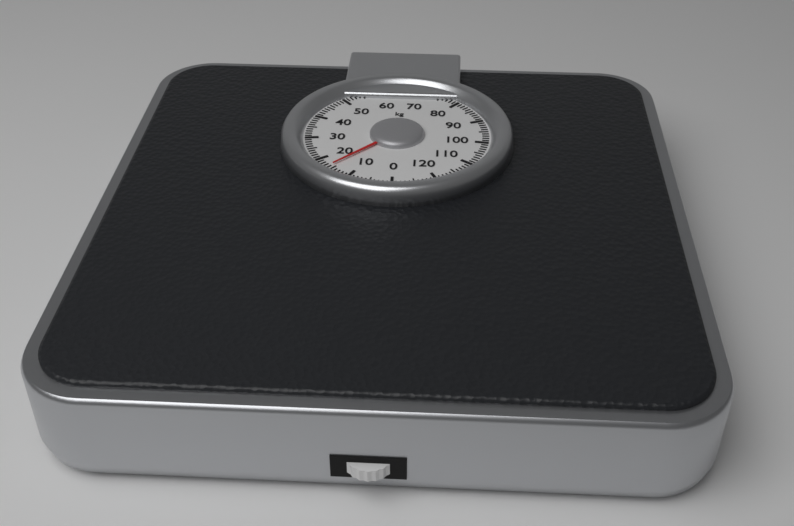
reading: 16 kg
